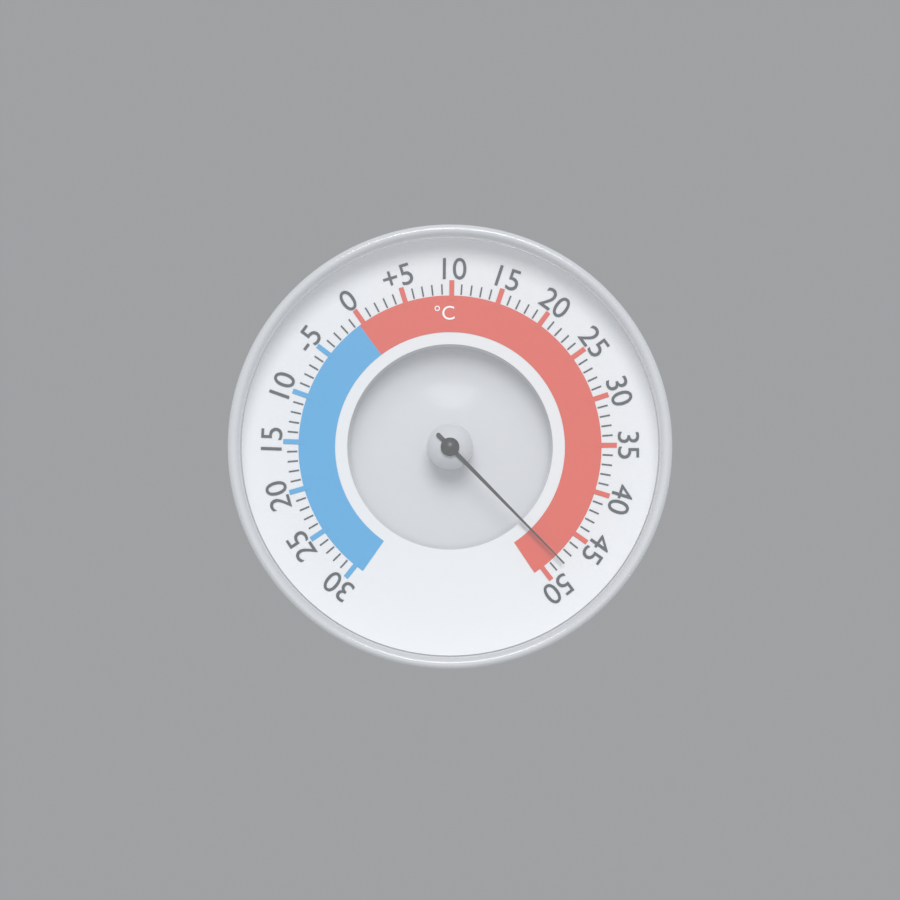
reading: 48 °C
